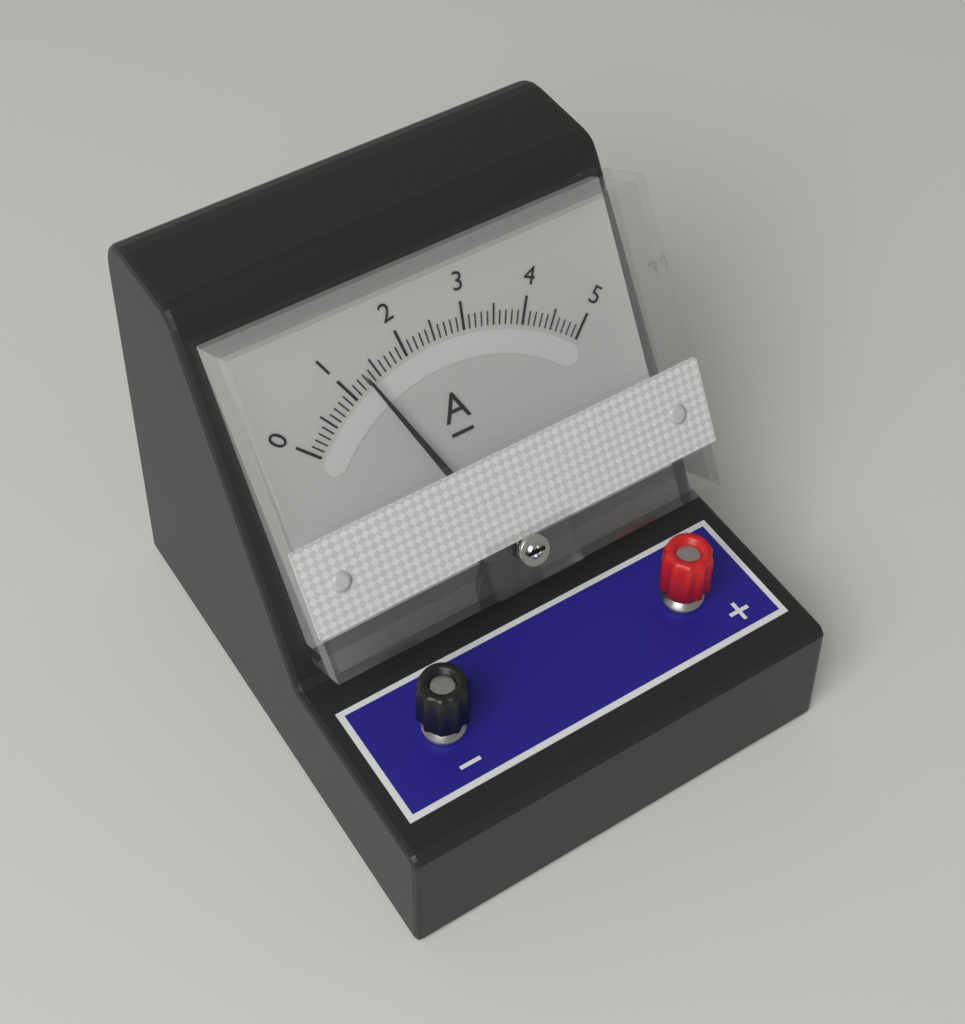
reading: 1.3 A
